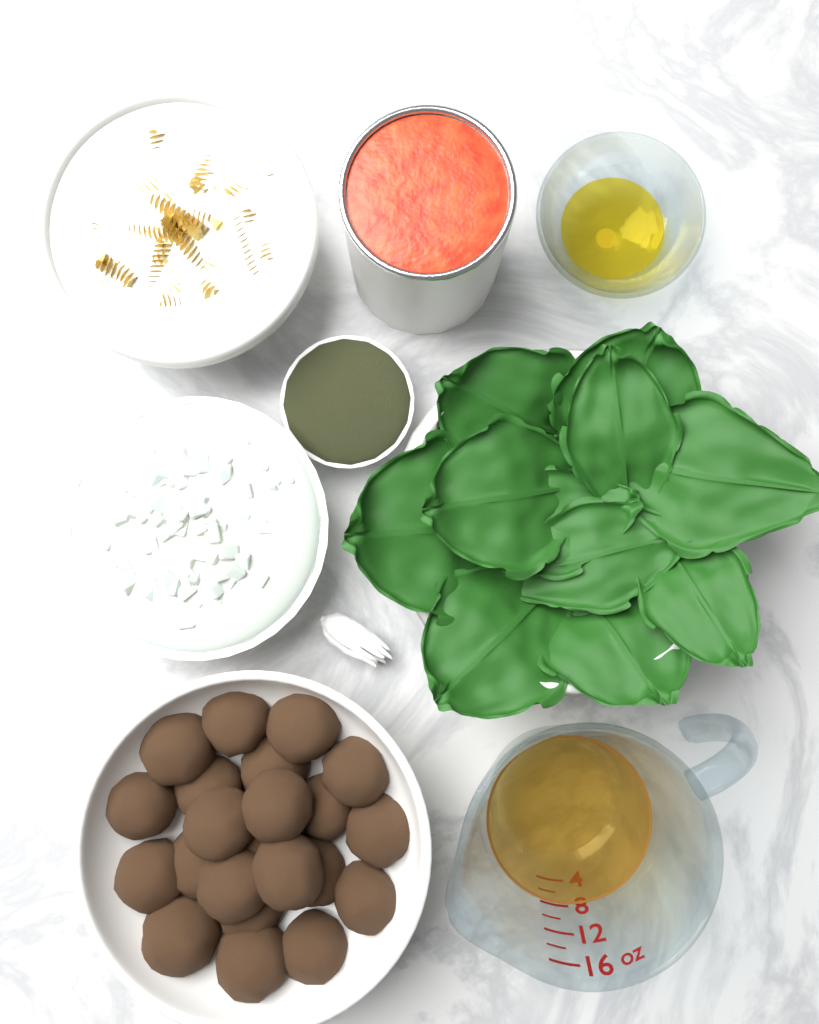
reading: 8 oz
